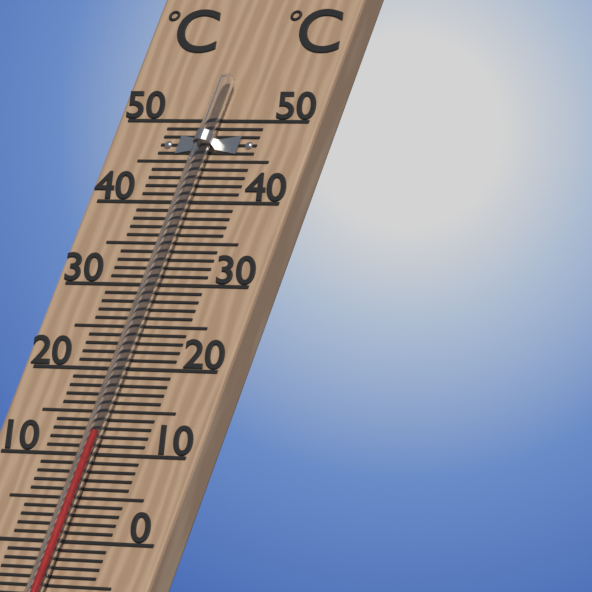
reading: 12 °C
